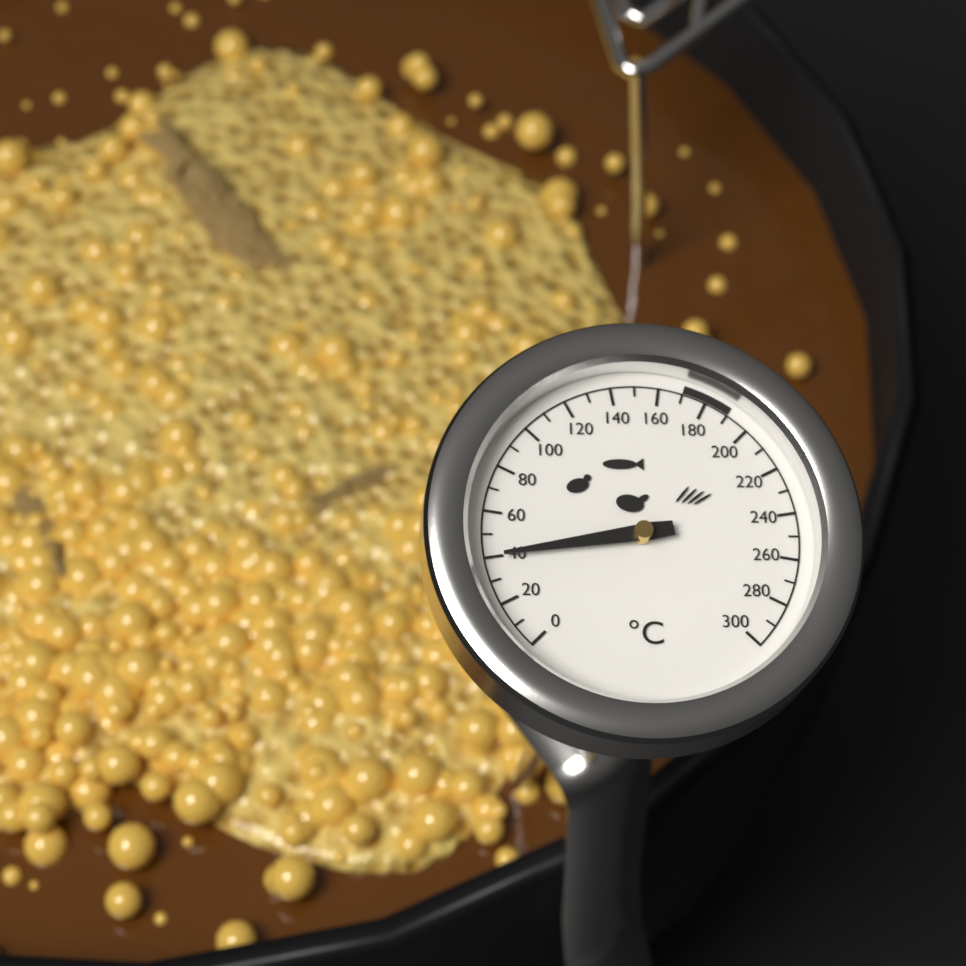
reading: 40 °C
